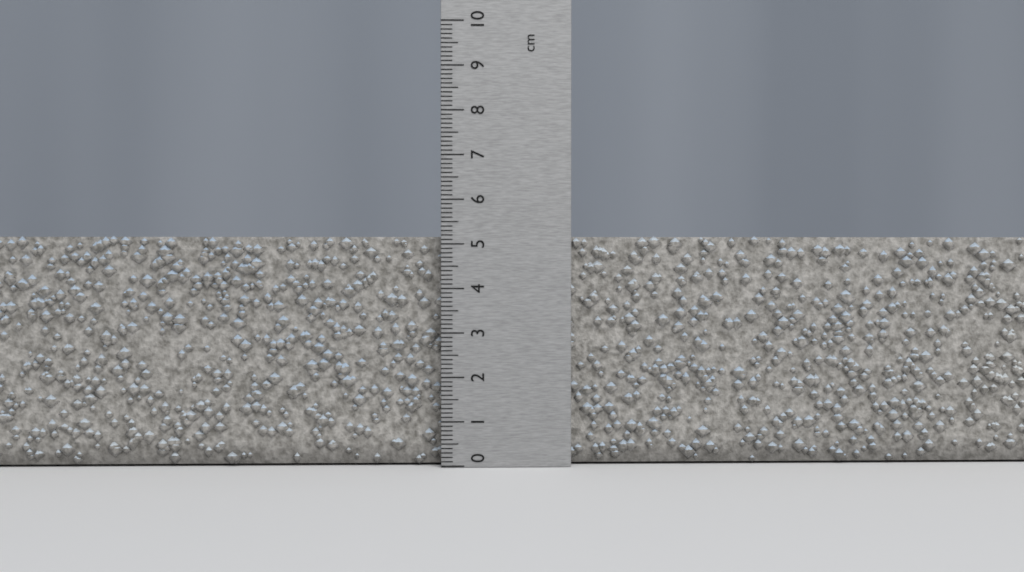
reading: 5.2 cm
